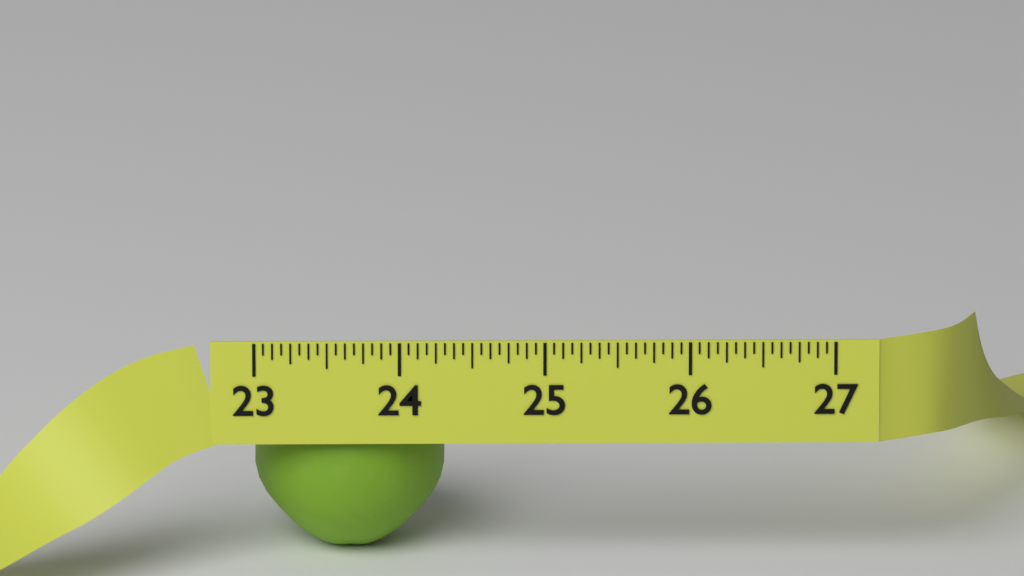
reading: 24.3125 (no unit)
